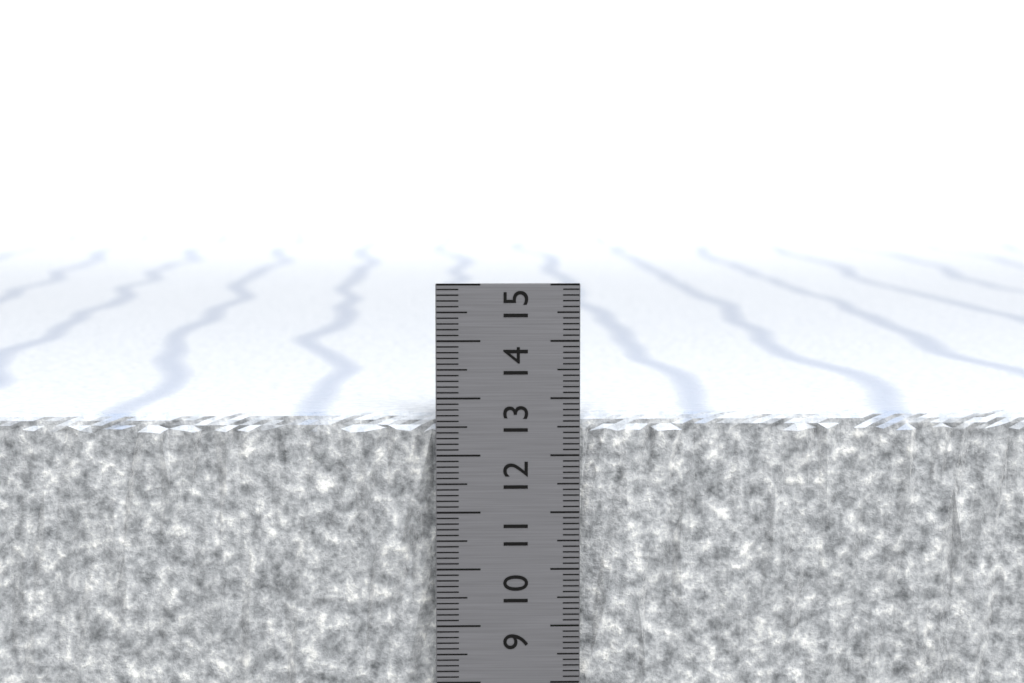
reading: 12.7 cm
